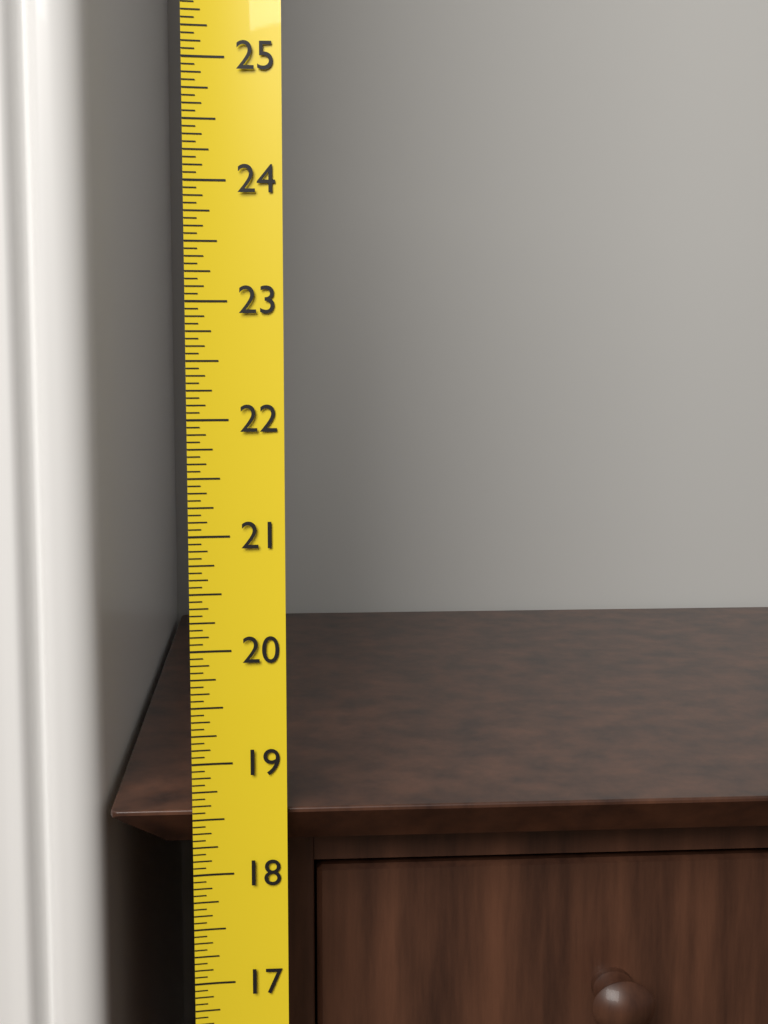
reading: 18.5625 (no unit)
